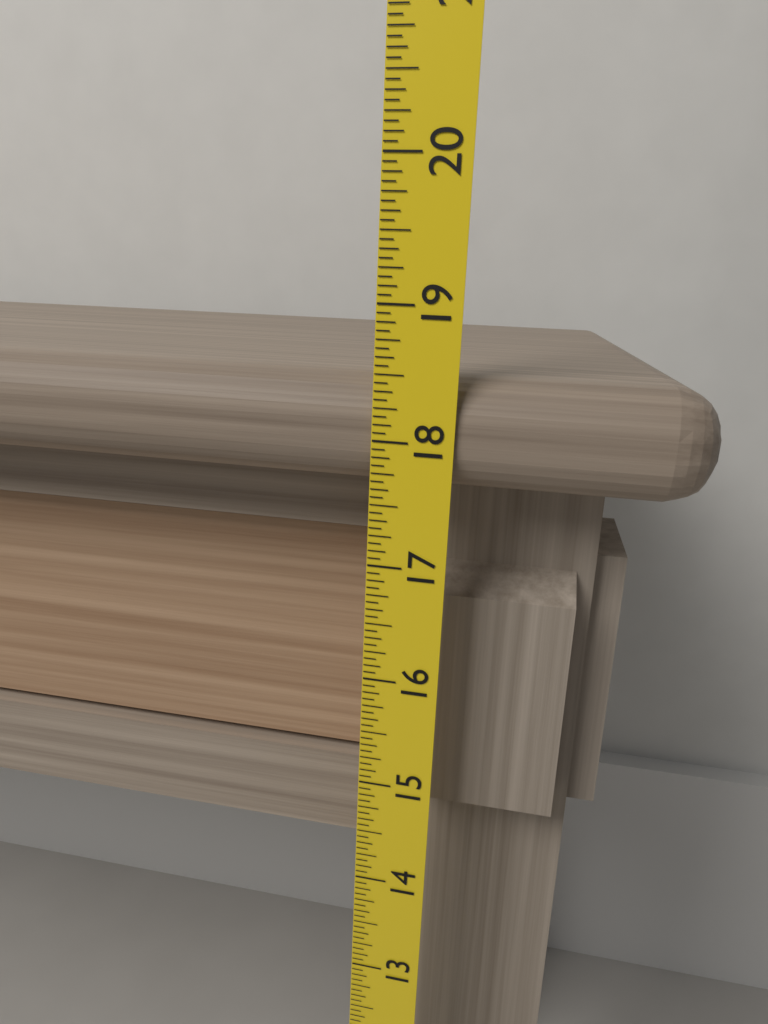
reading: 18.5000 (no unit)
